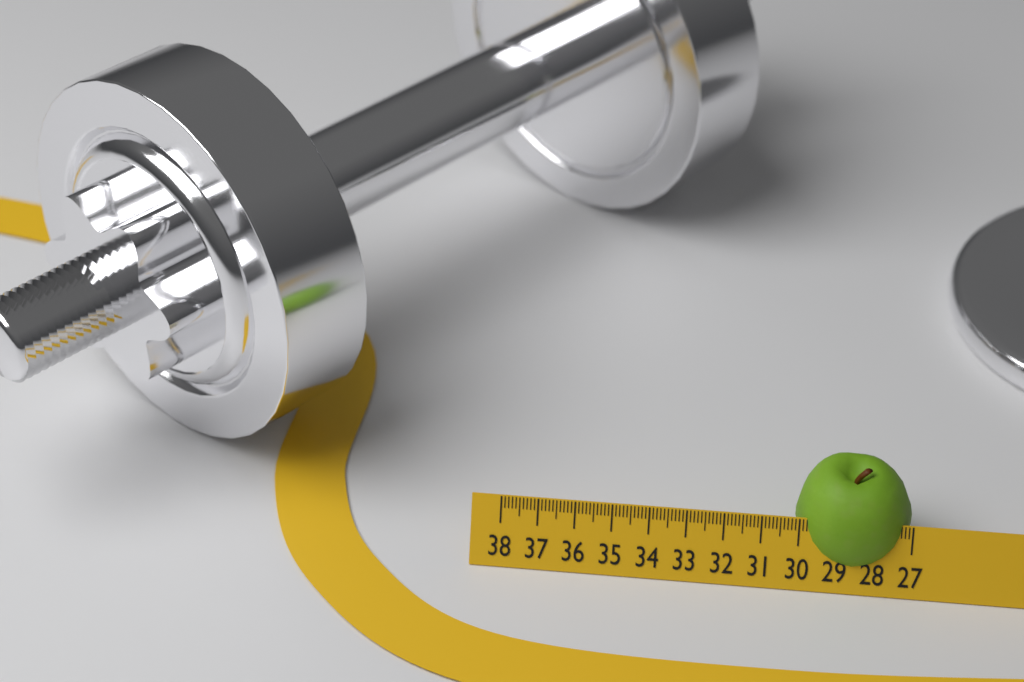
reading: 30.1 (no unit)
